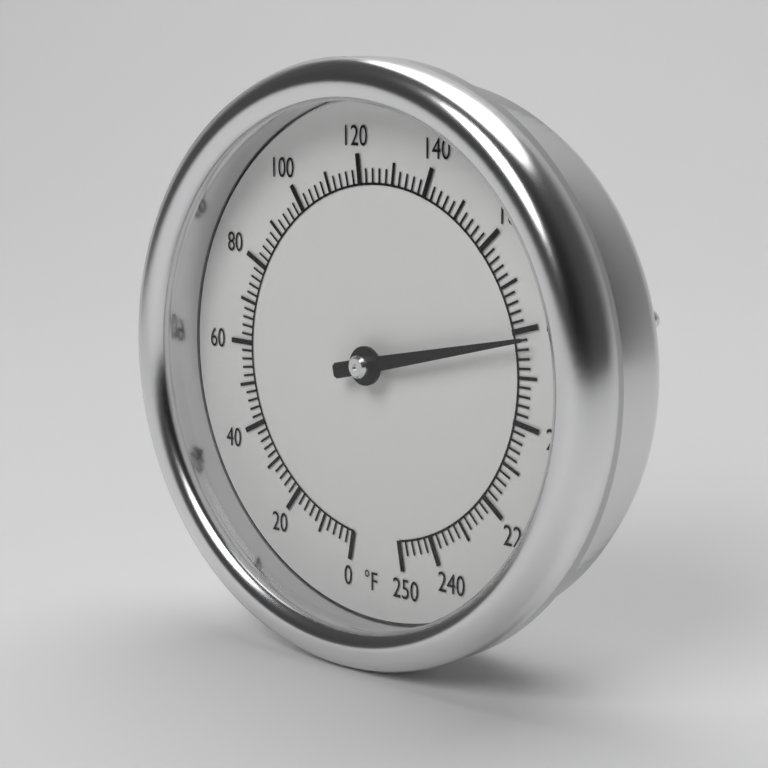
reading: 182 °F
